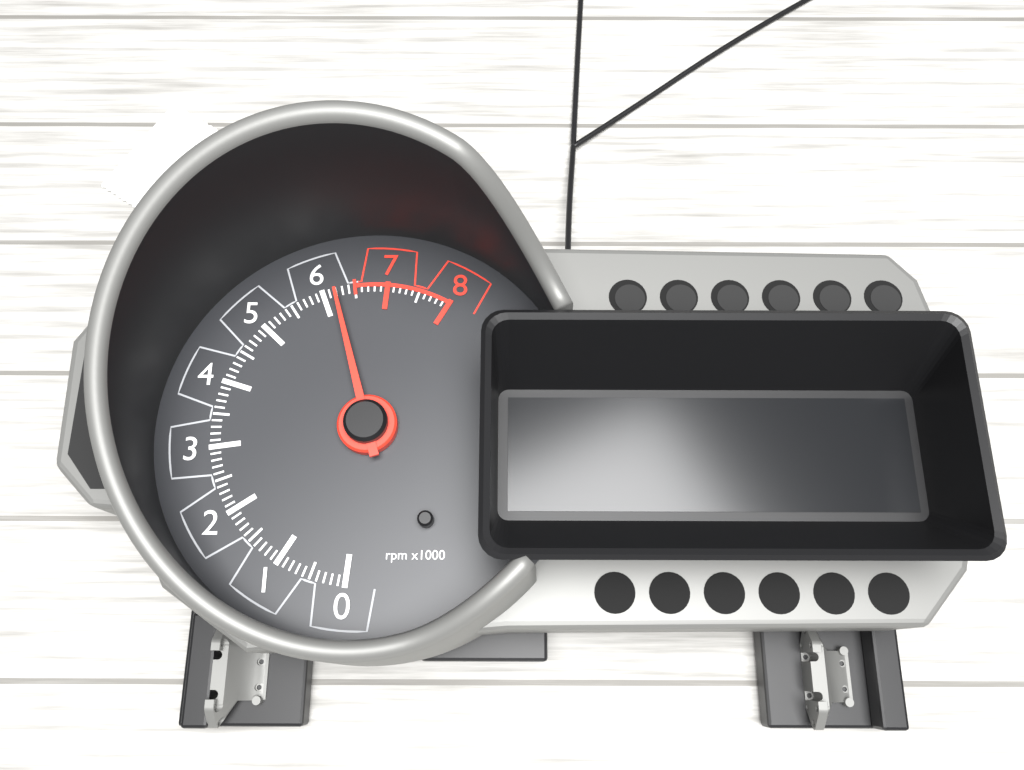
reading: 6200 rpm
